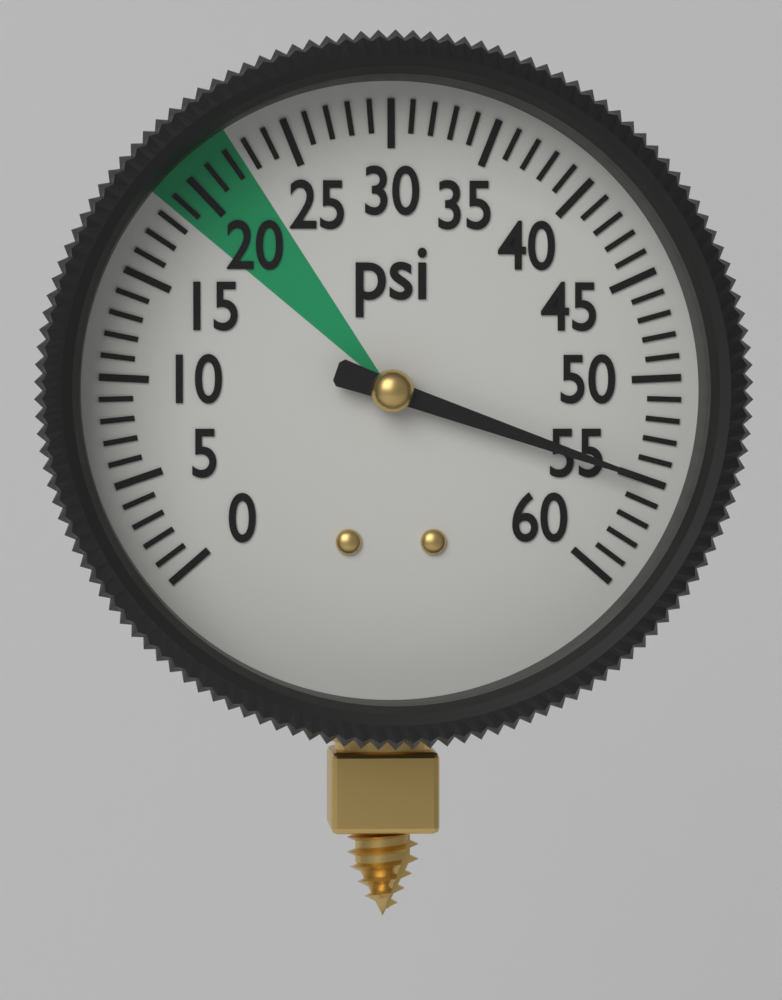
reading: 55 psi
